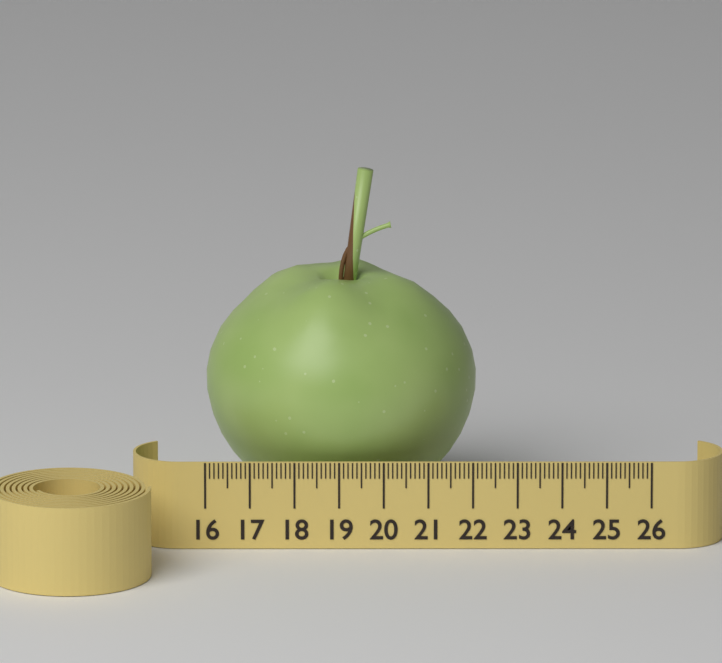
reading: 22.1 (no unit)
